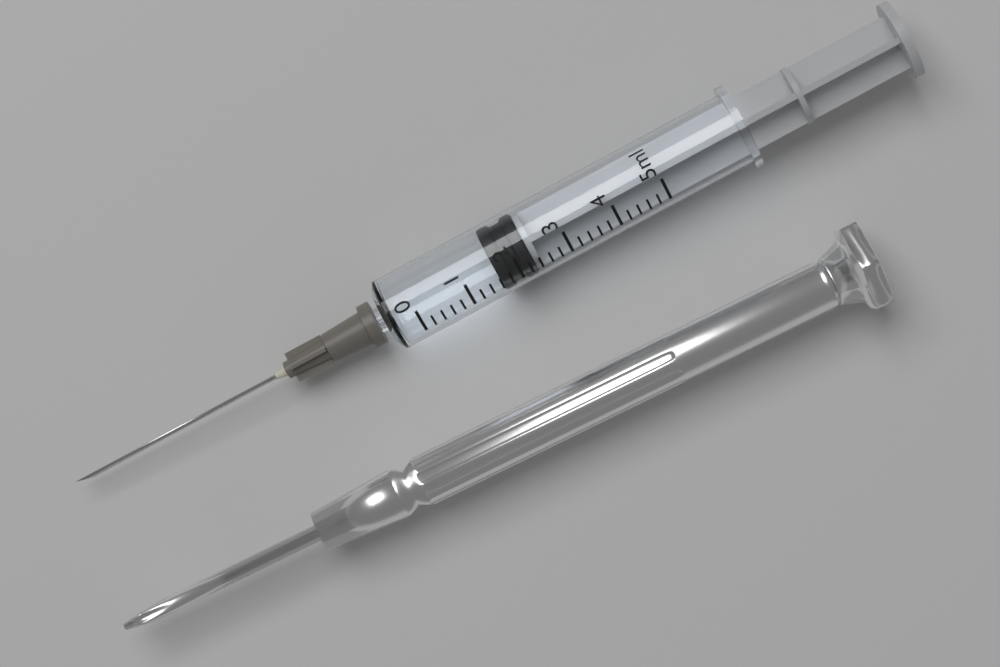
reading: 1.6 ml
